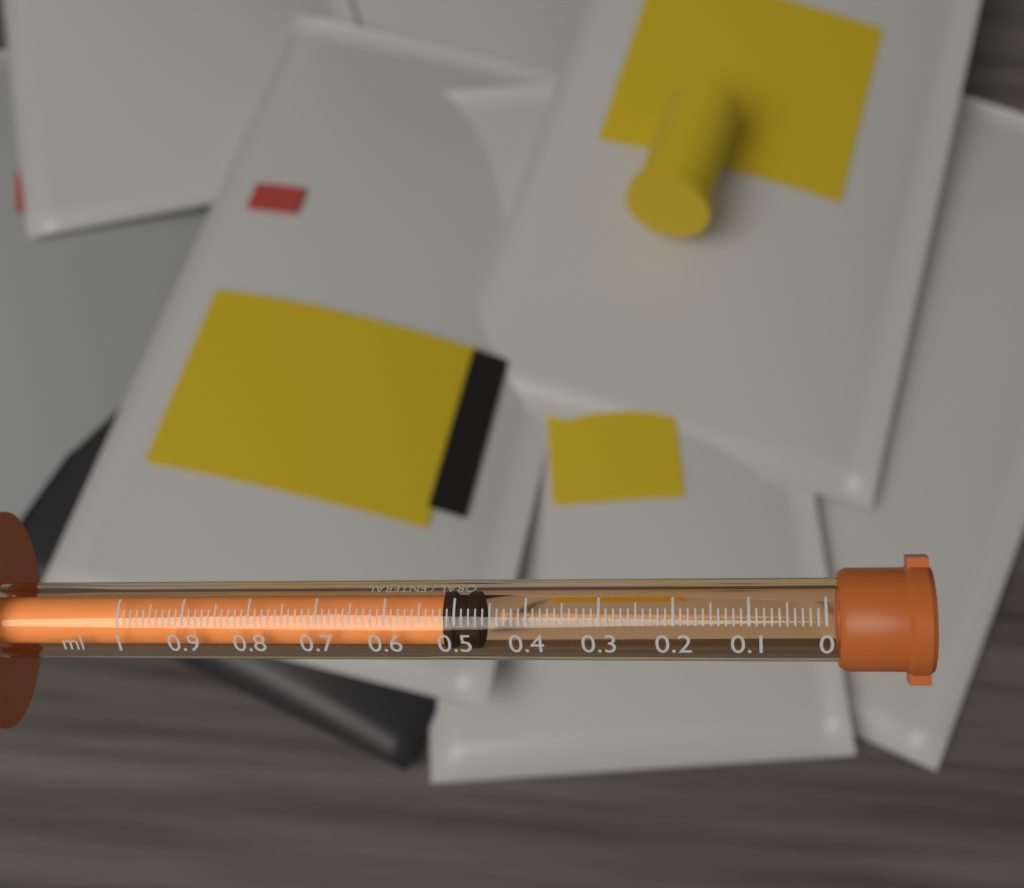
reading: 0.47 ml
